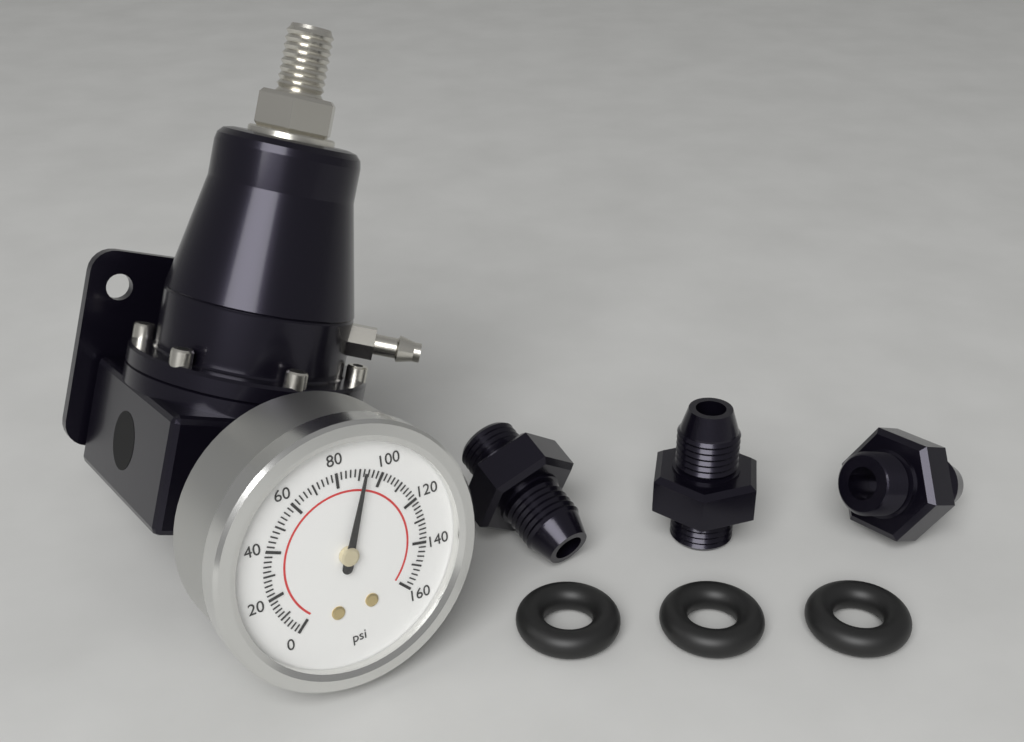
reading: 92 psi
